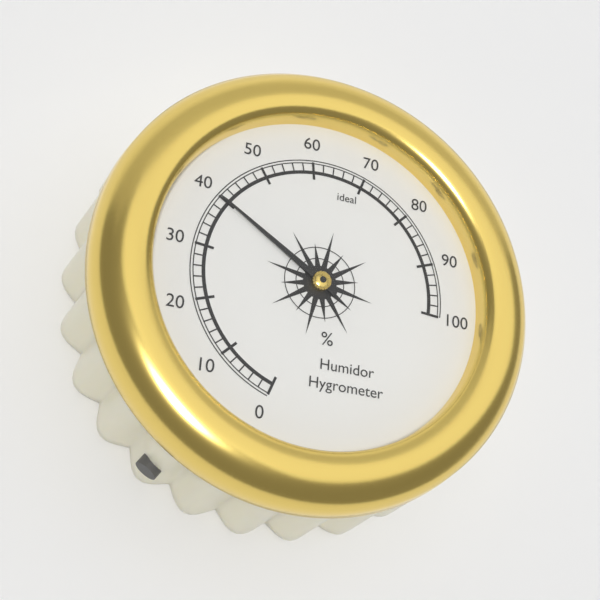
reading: 40 %
